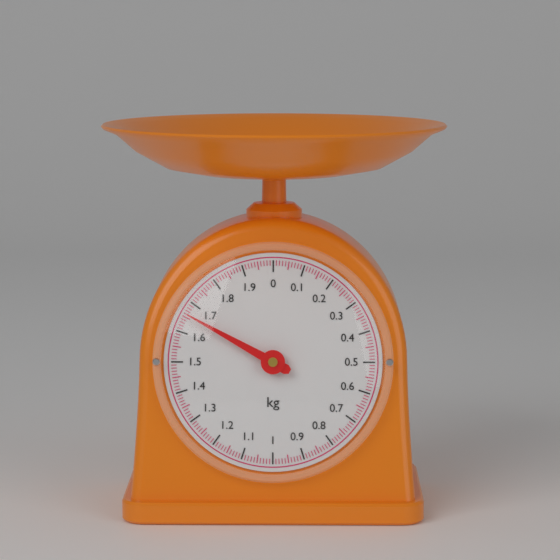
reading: 1.66 kg
